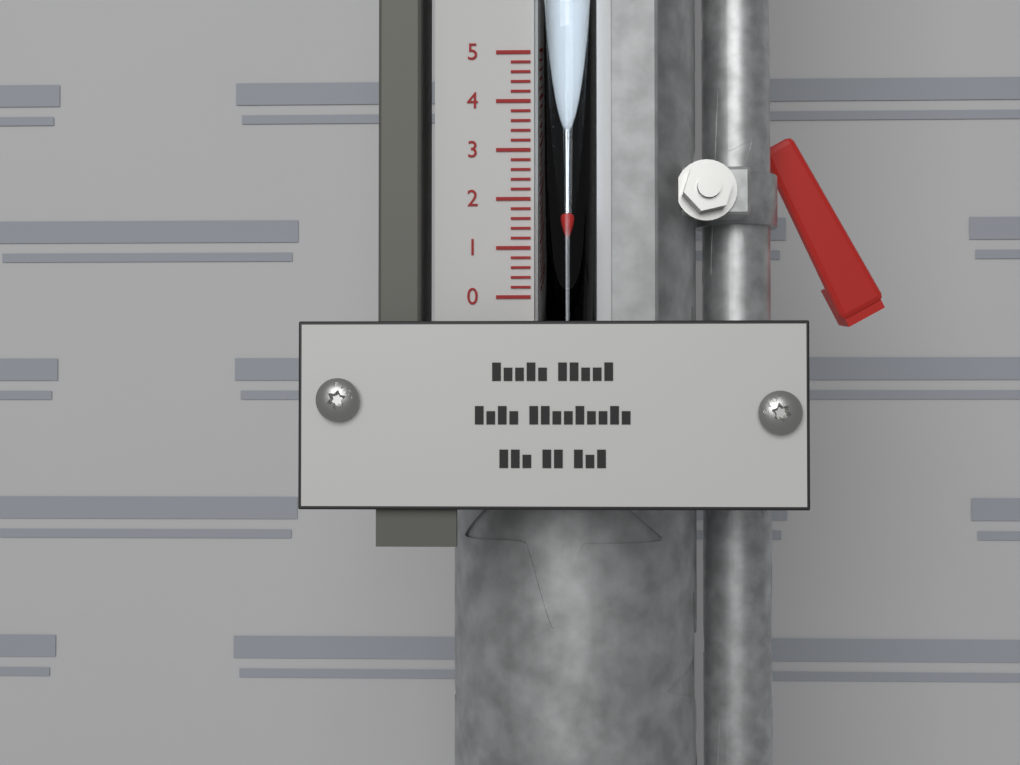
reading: 1.8 (no unit)
